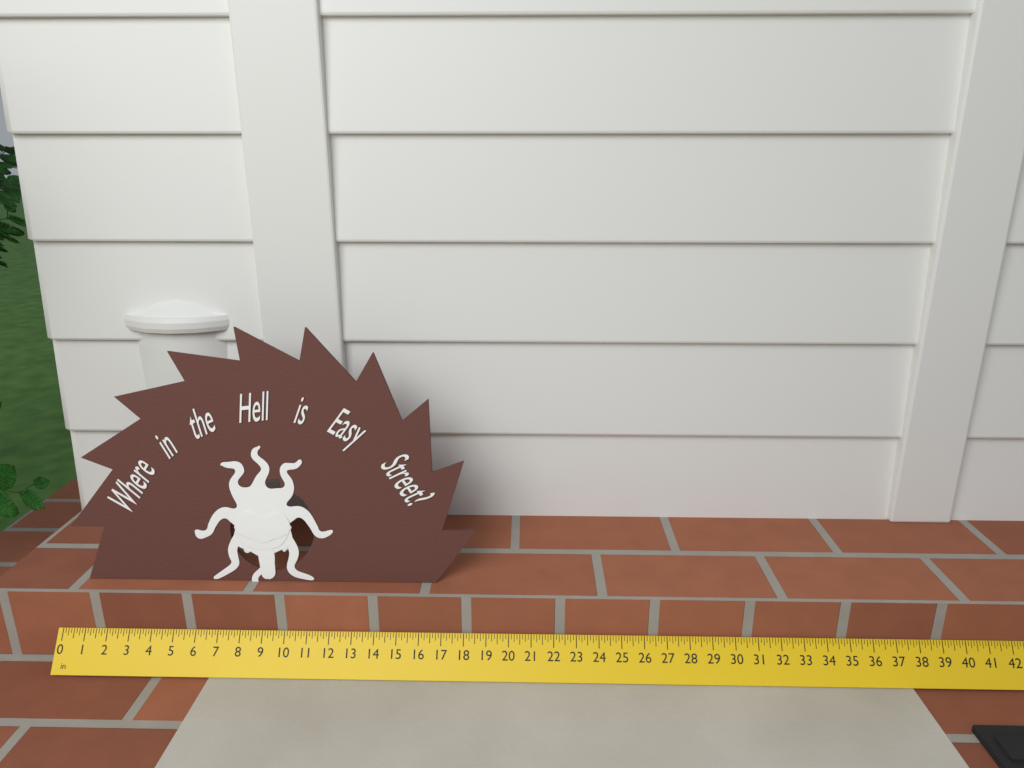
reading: 18.500 in
